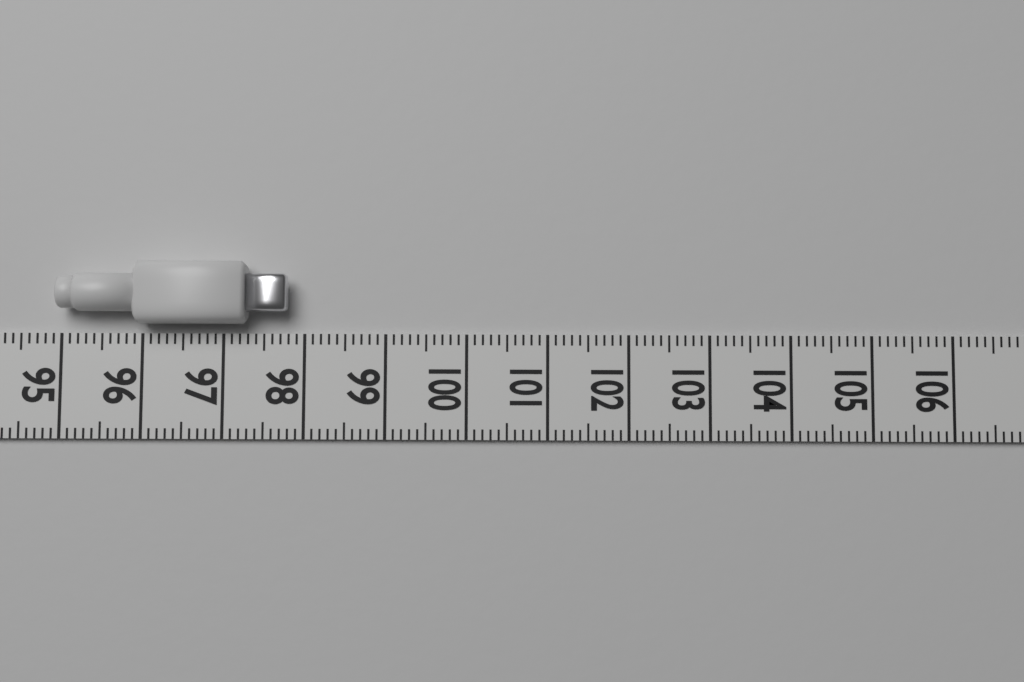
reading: 97.8 (no unit)
